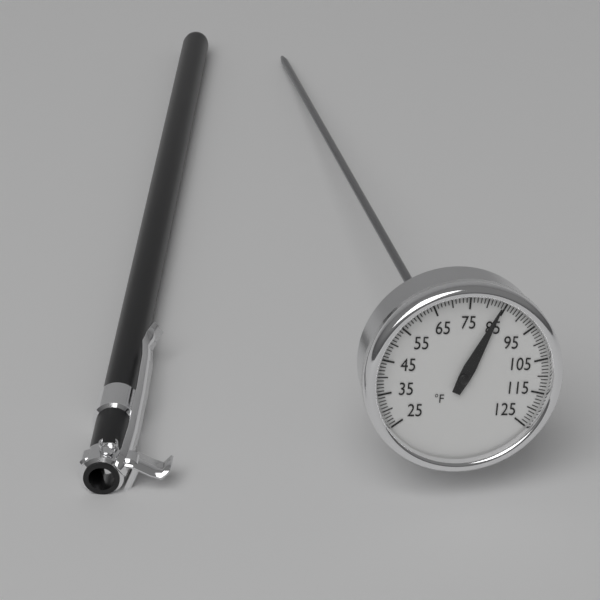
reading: 84 °F
